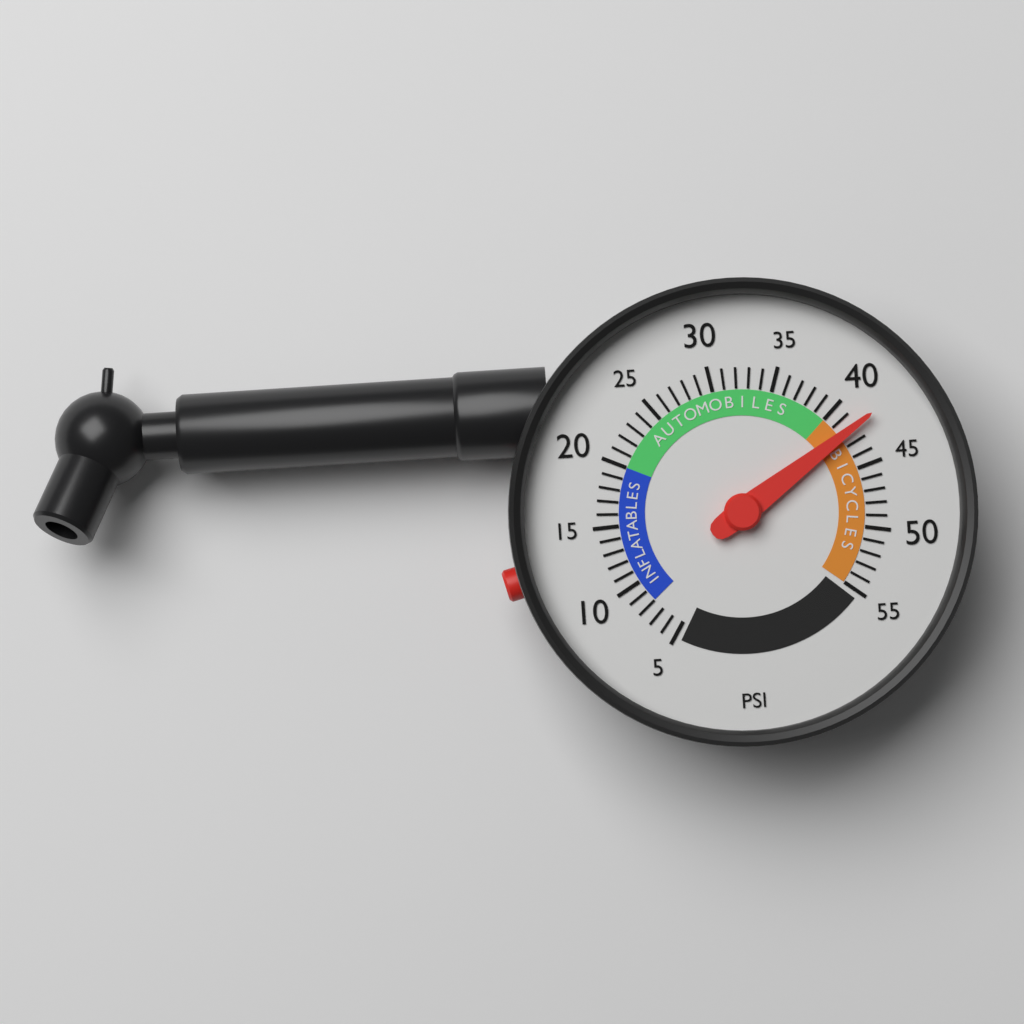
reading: 42 psi
